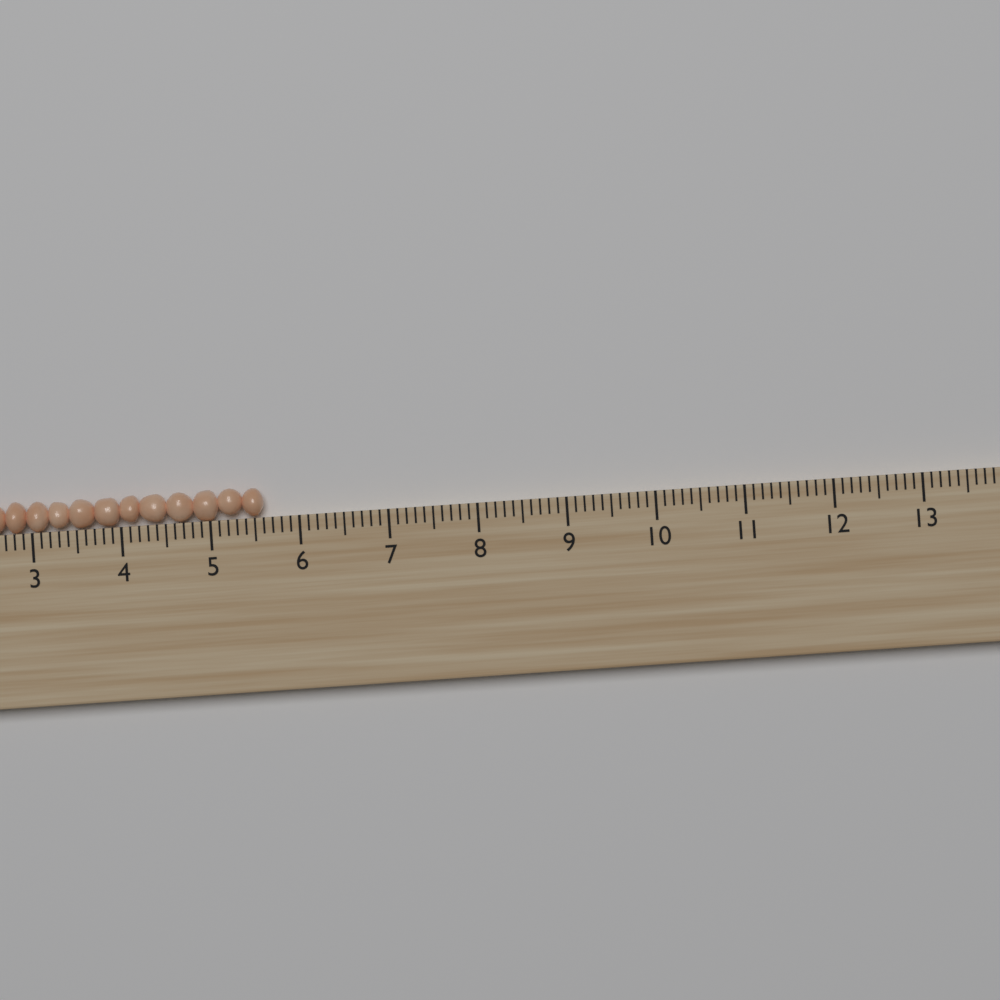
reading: 5.6 (no unit)
